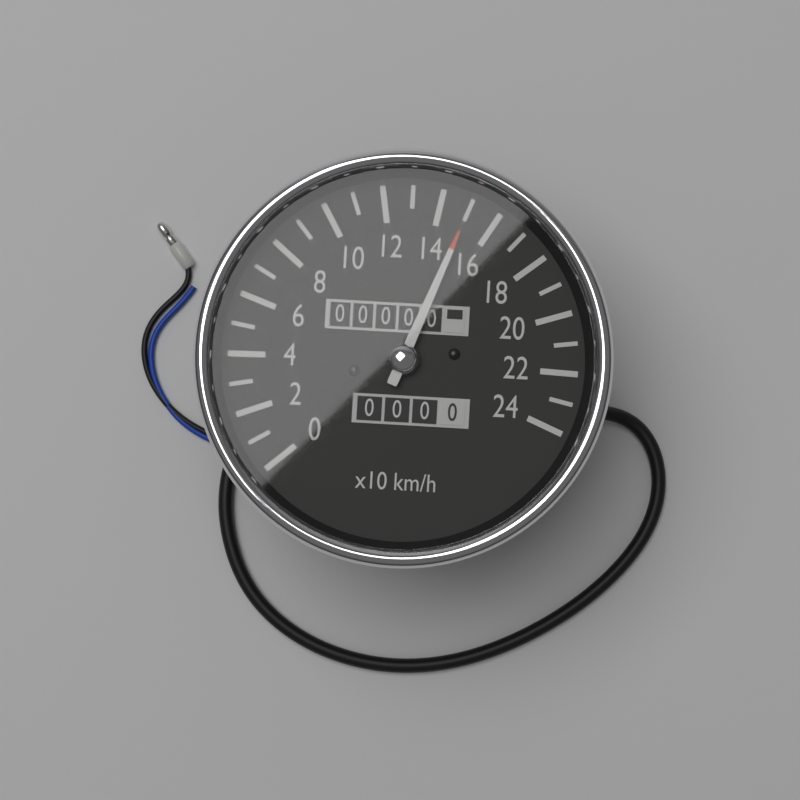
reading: 150 km/h
